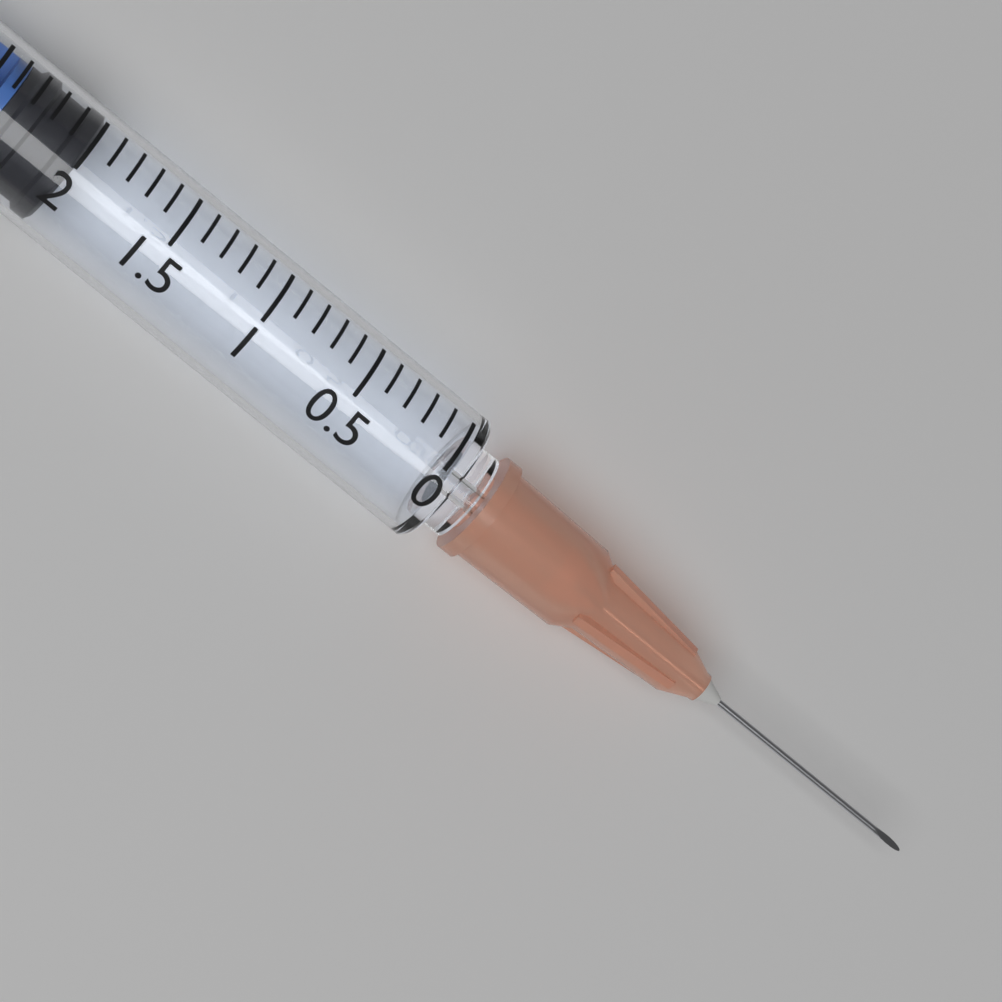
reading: 2.0 ml
